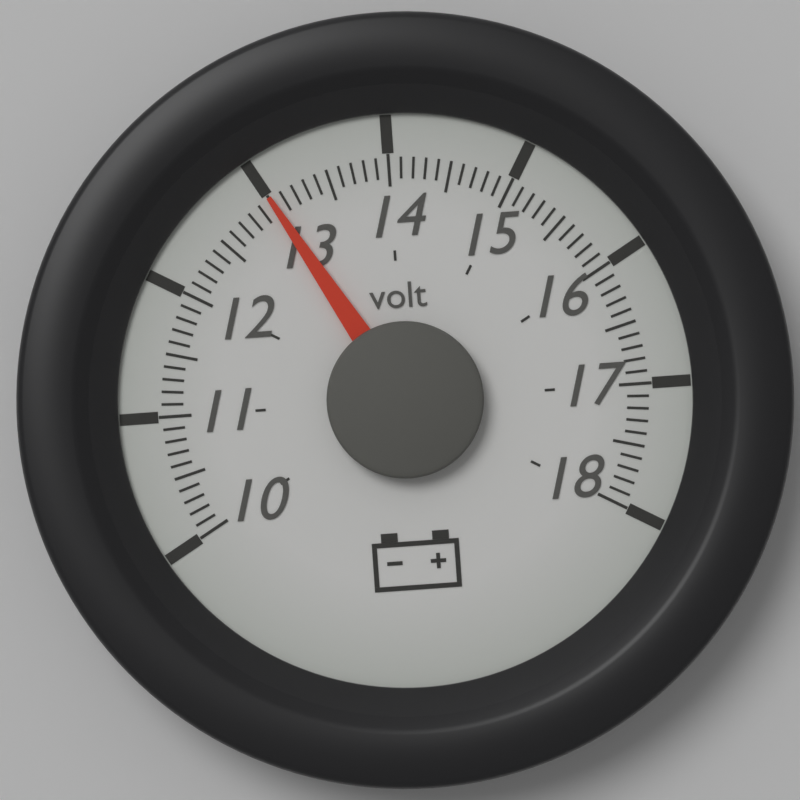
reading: 13.0 volt
